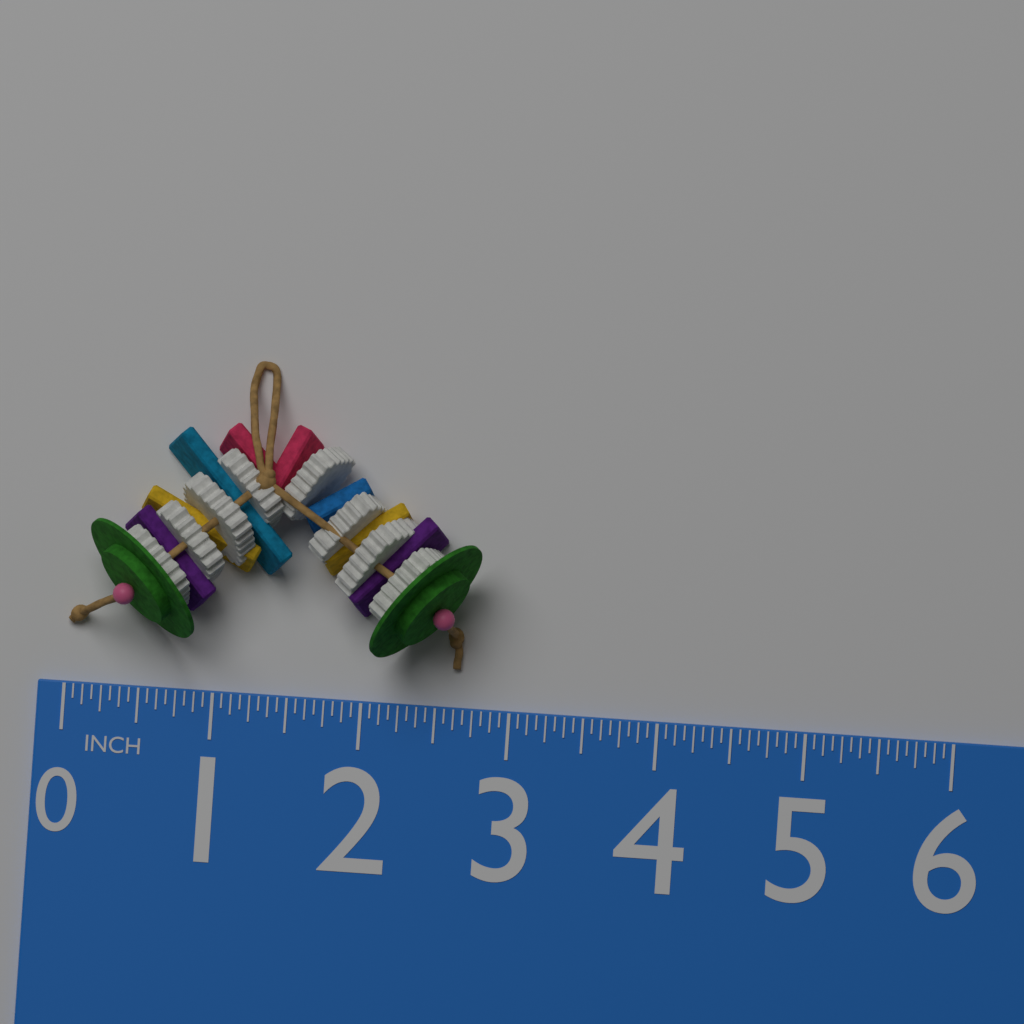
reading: 2.7500 in
